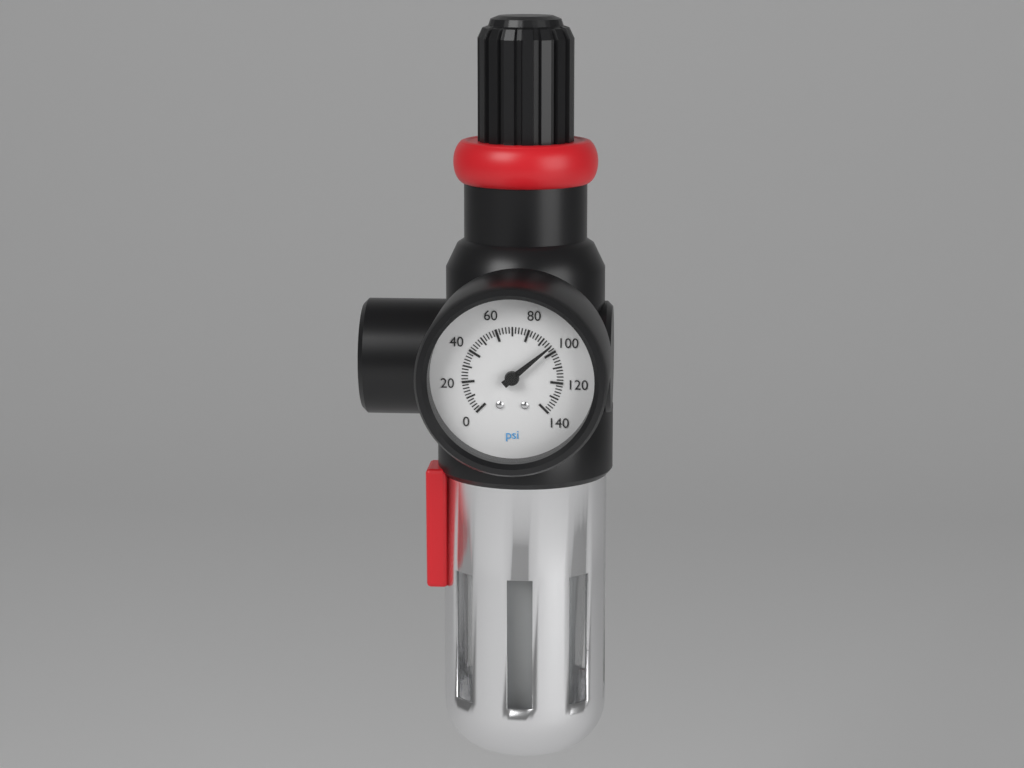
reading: 96 psi
